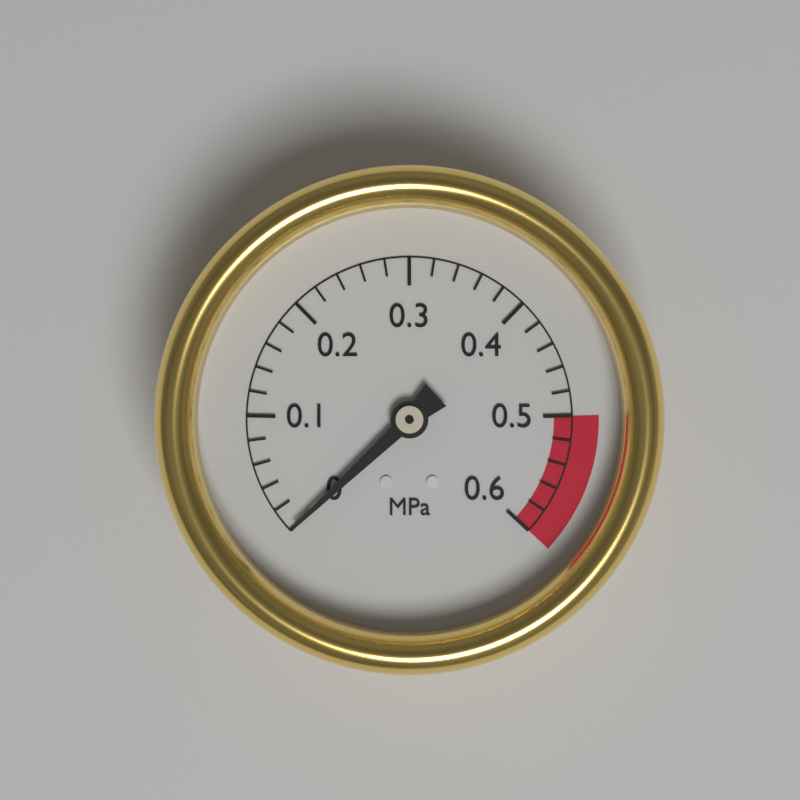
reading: 0.00 MPa
